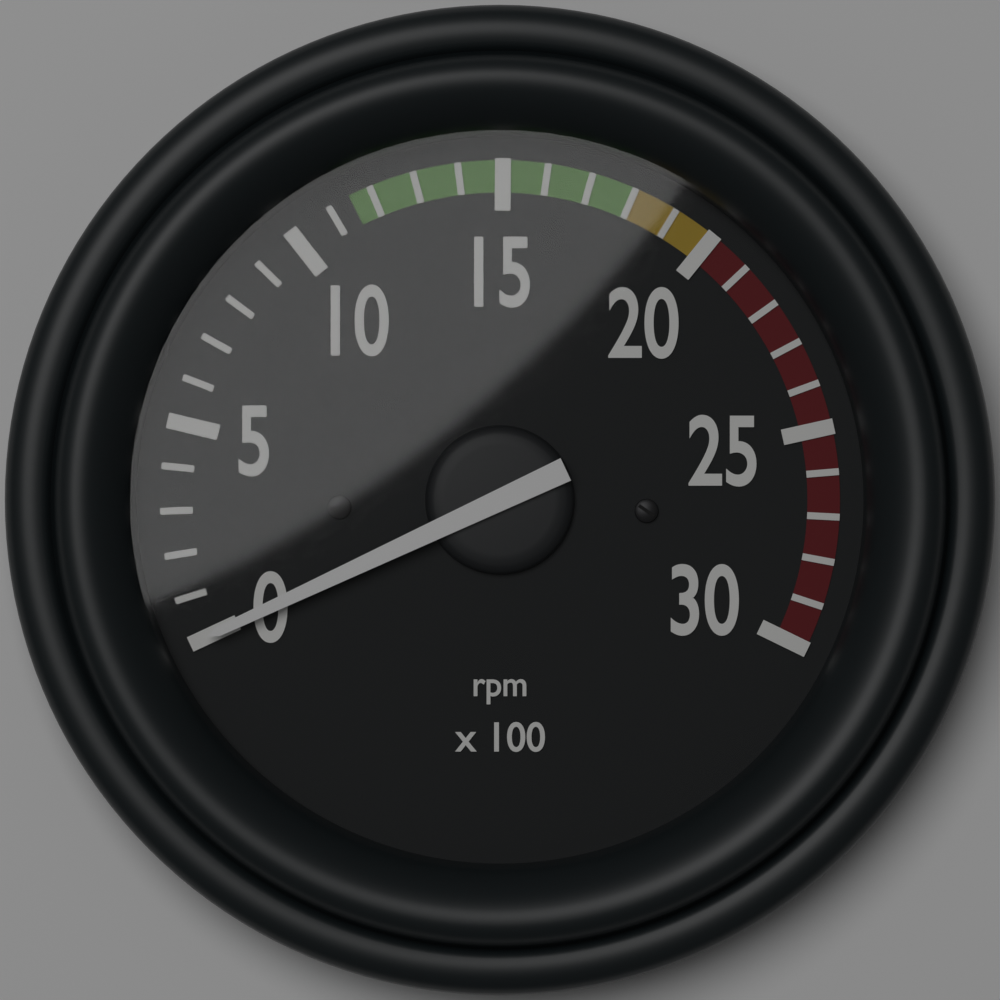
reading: 0 rpm
